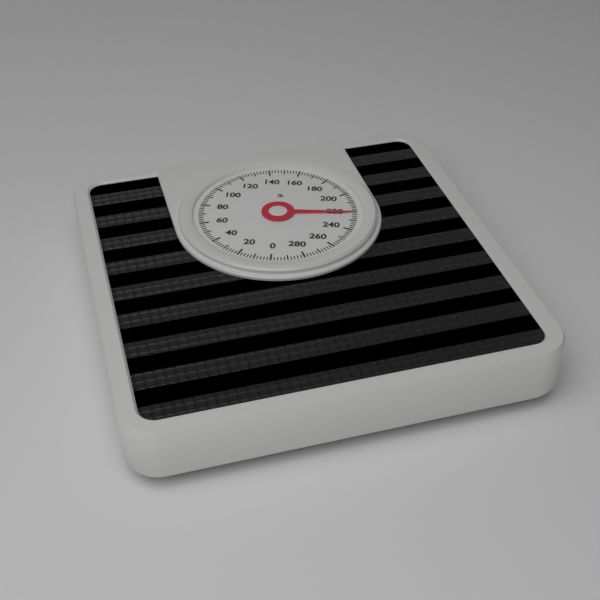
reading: 222 lb
